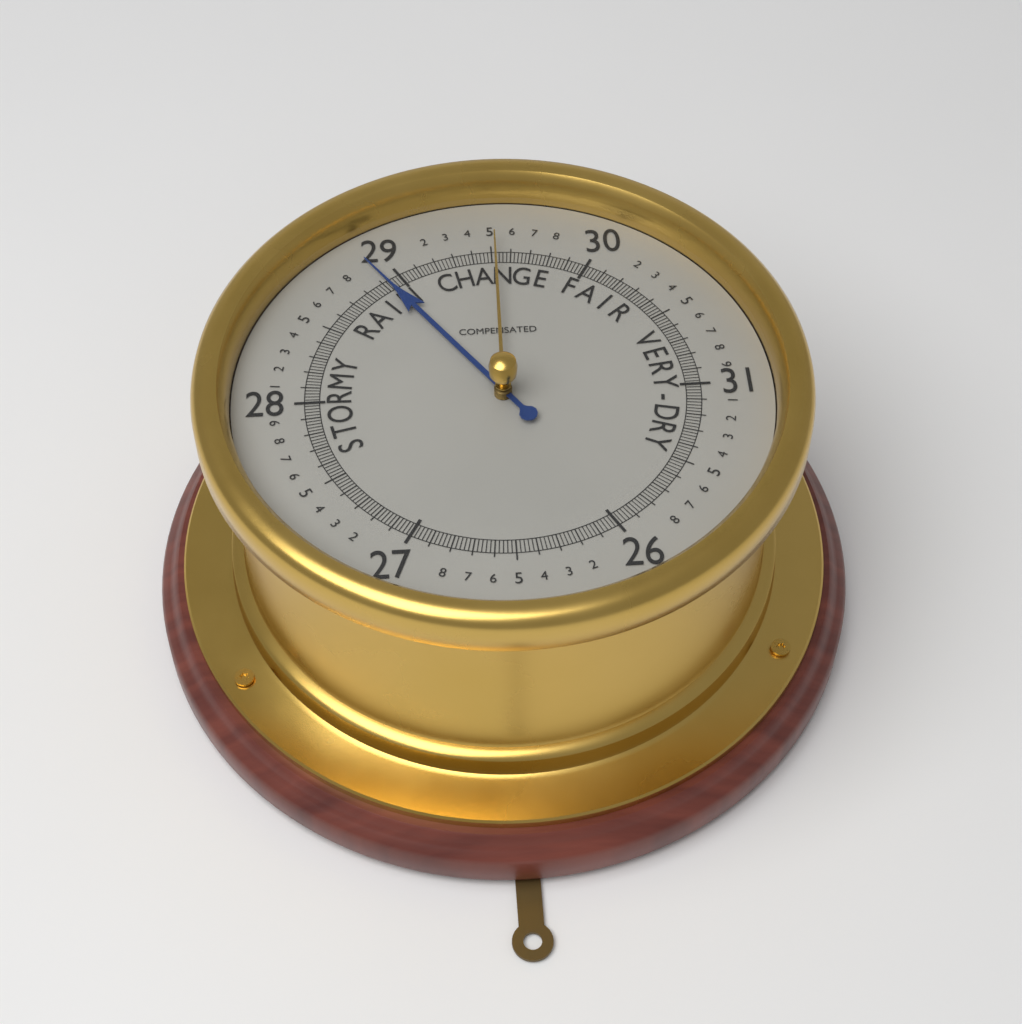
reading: 28.92 (no unit)
